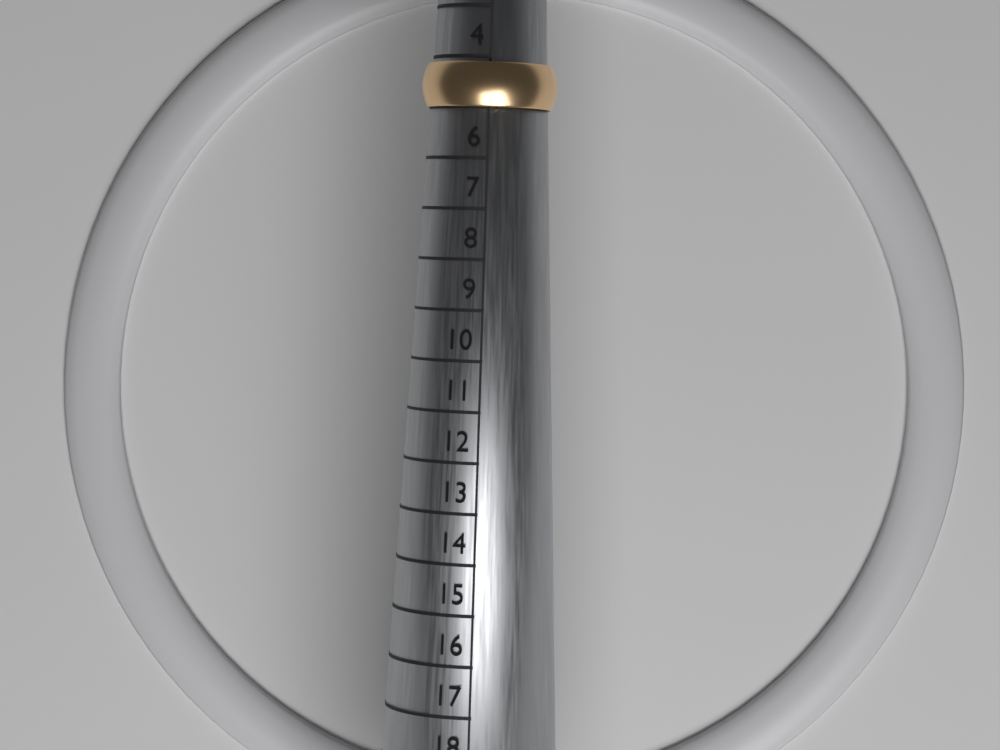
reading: 5 (no unit)
